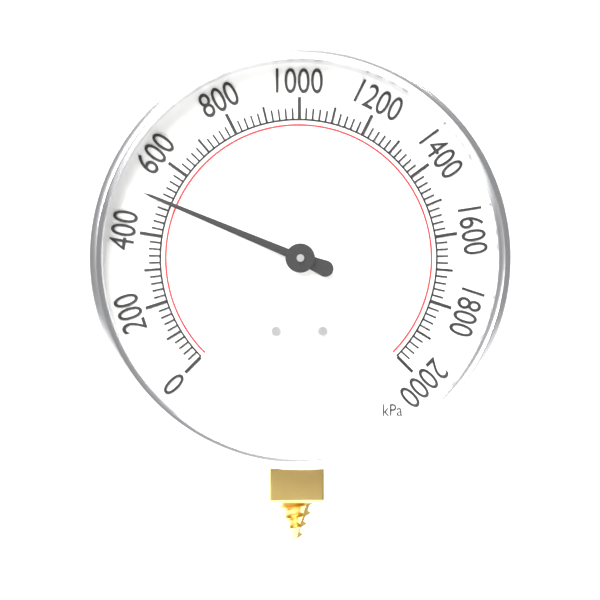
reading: 500 kPa
